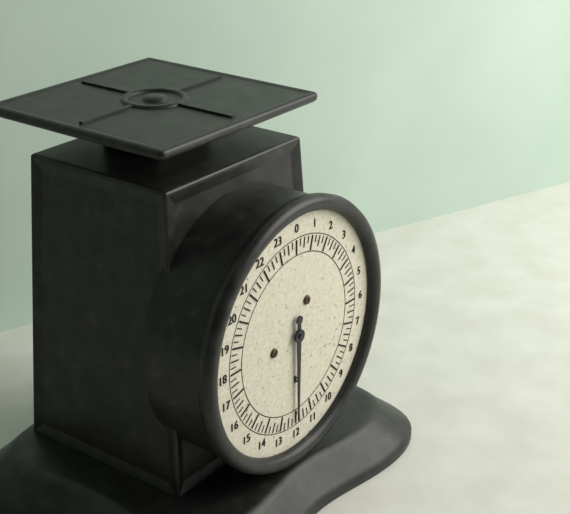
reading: 12.00 lb
